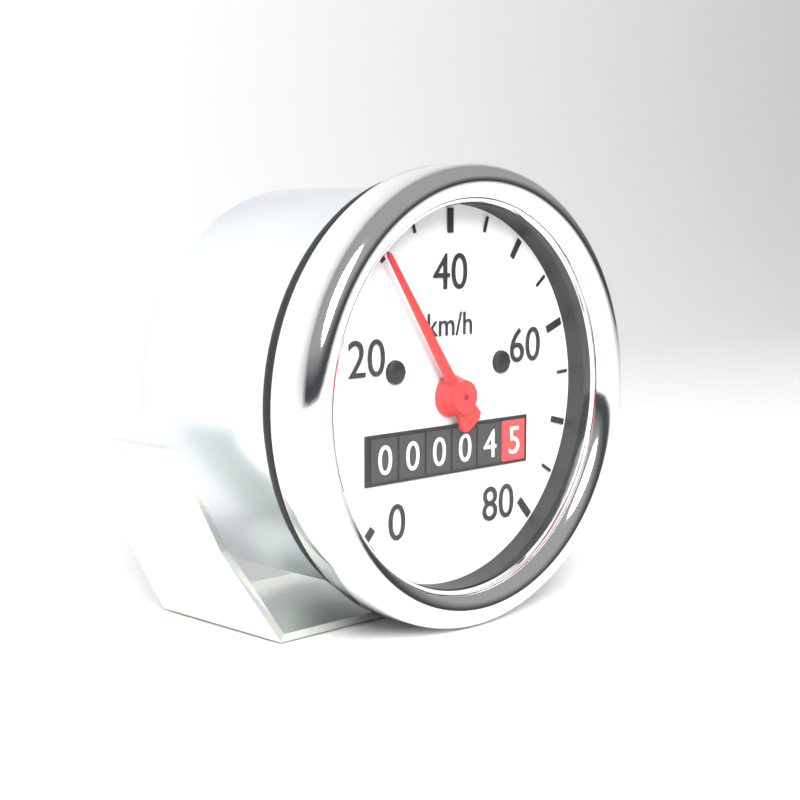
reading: 30 km/h
